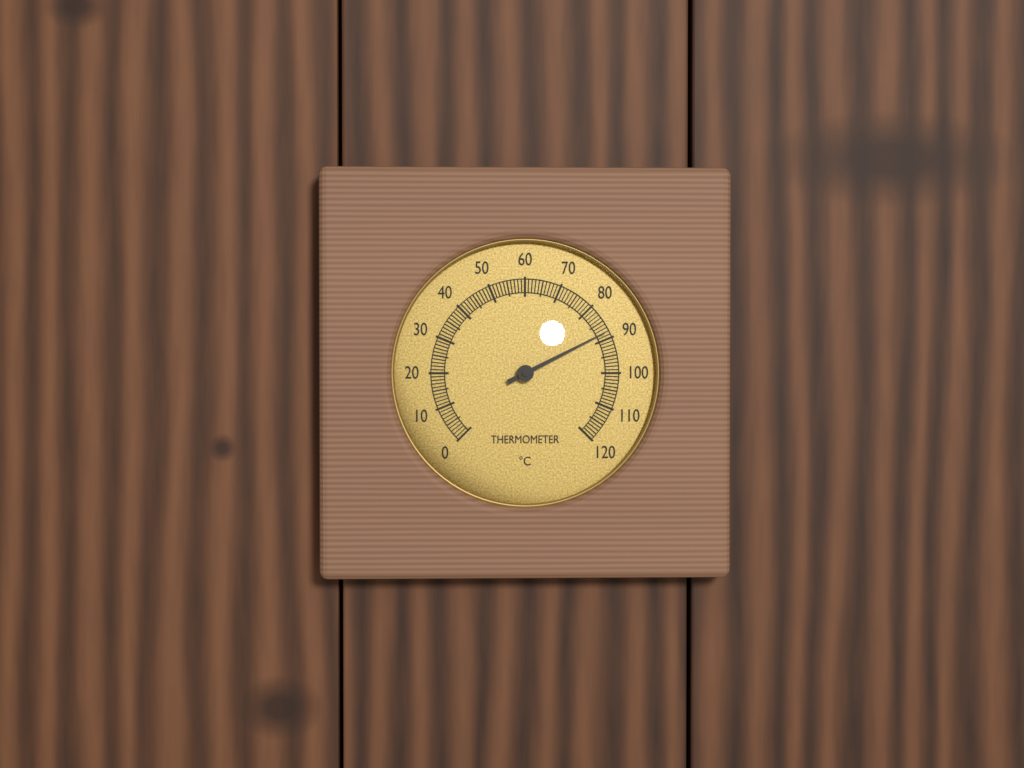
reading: 88 °C
